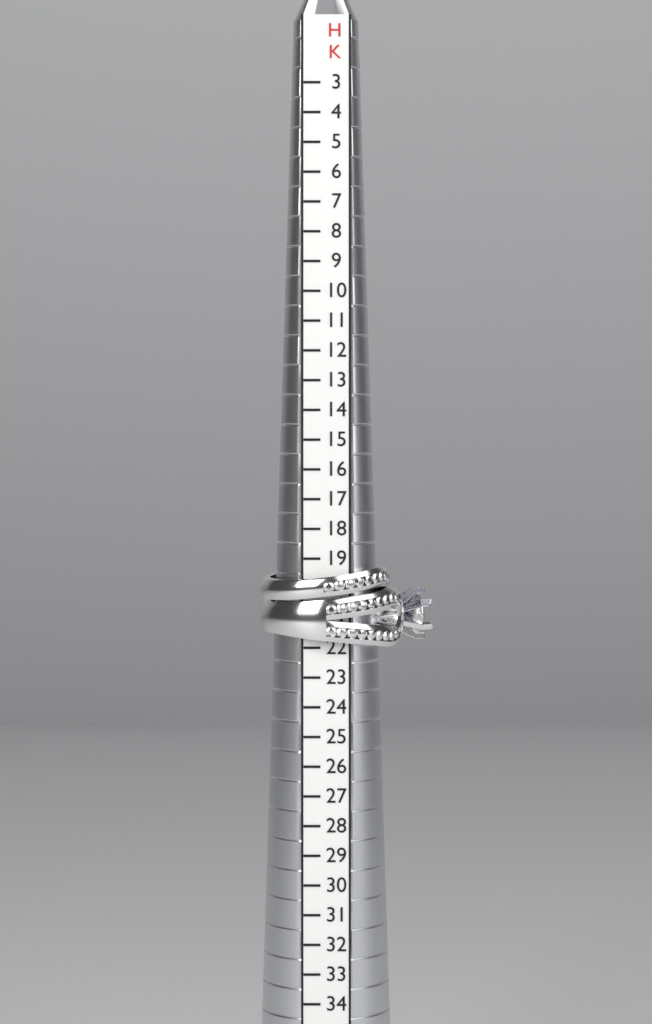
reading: 22 HK
